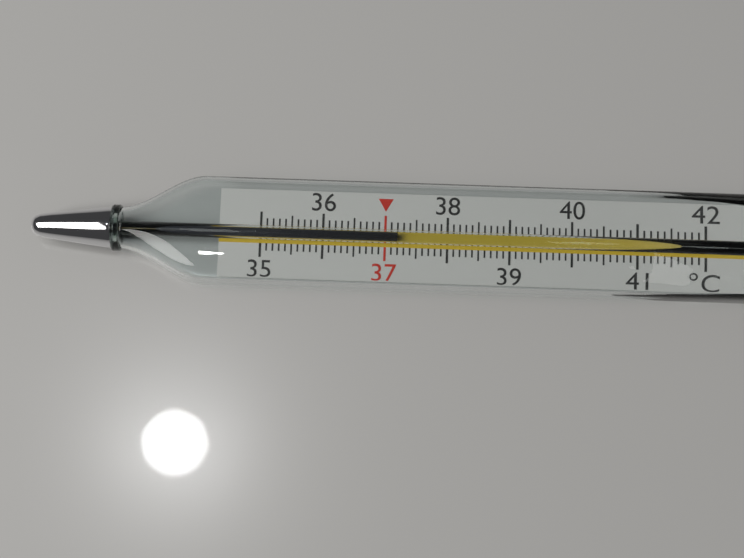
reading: 37.2 °C
